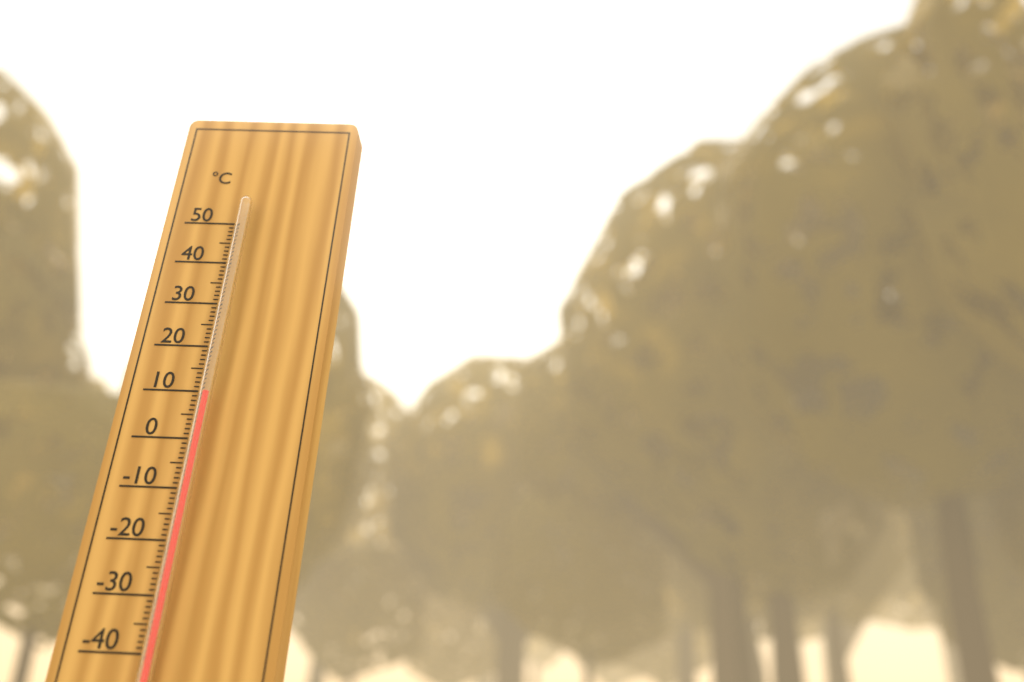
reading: 9 °C
